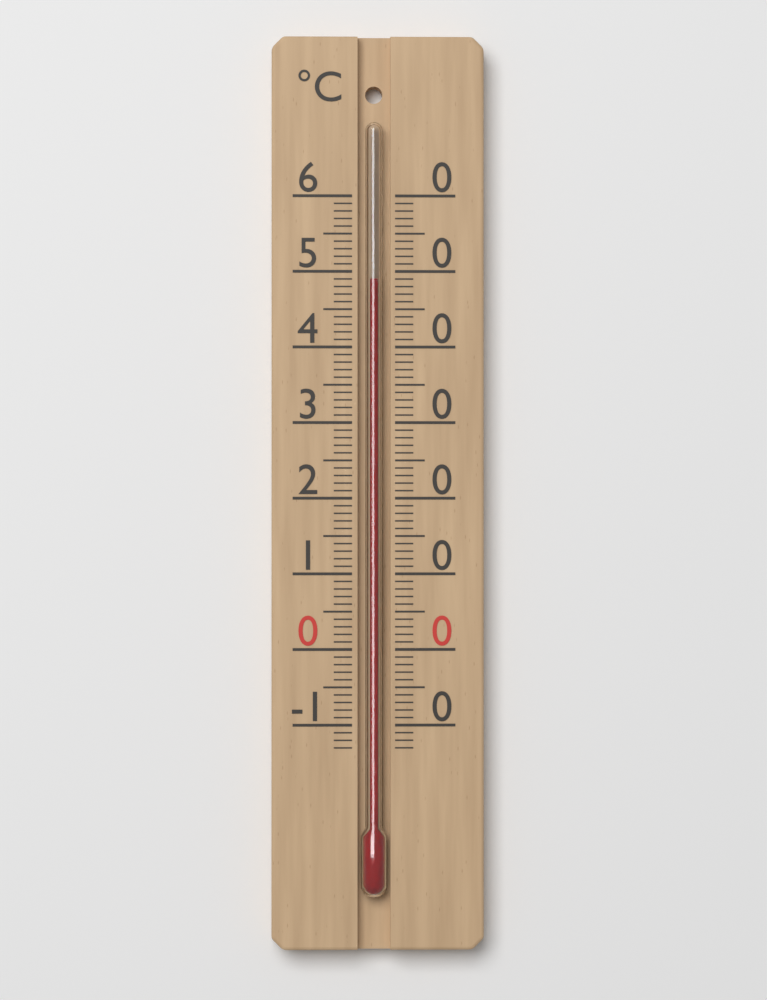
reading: 49 °C
